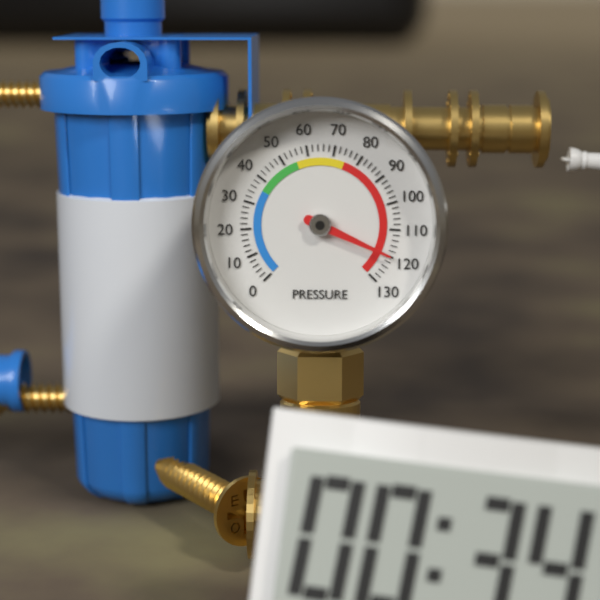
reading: 120 (no unit)
